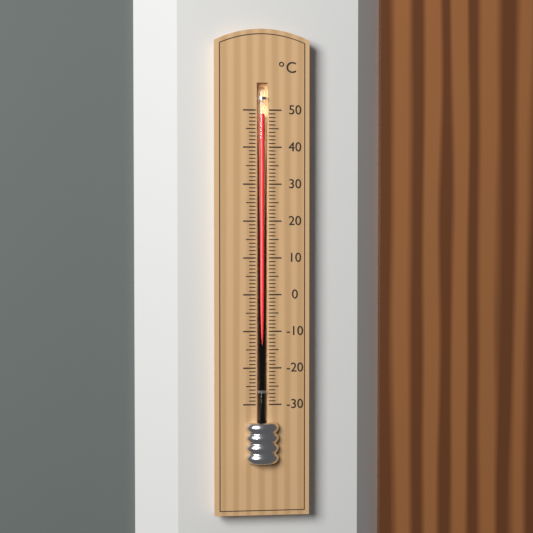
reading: 49 °C
